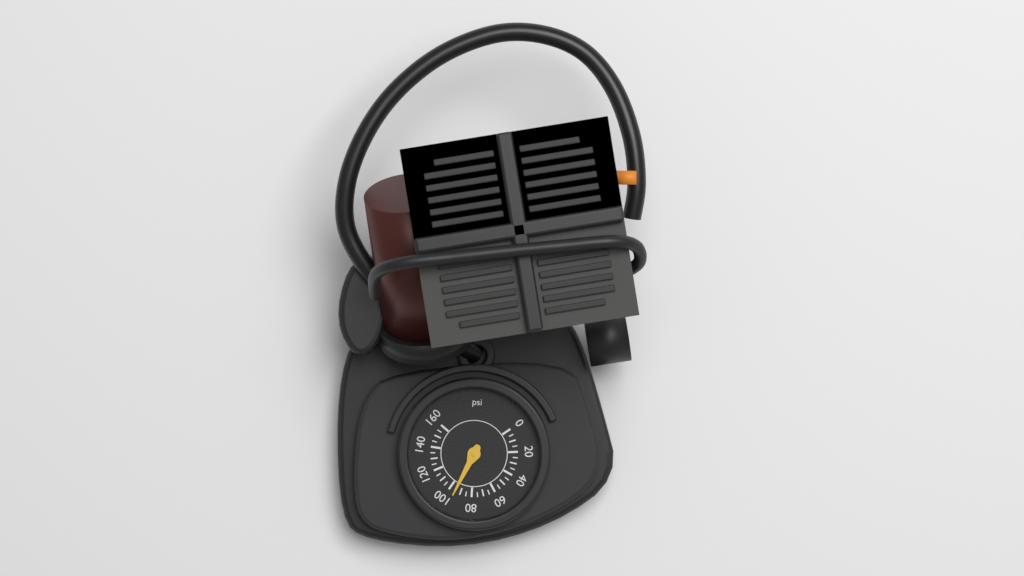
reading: 95 psi
